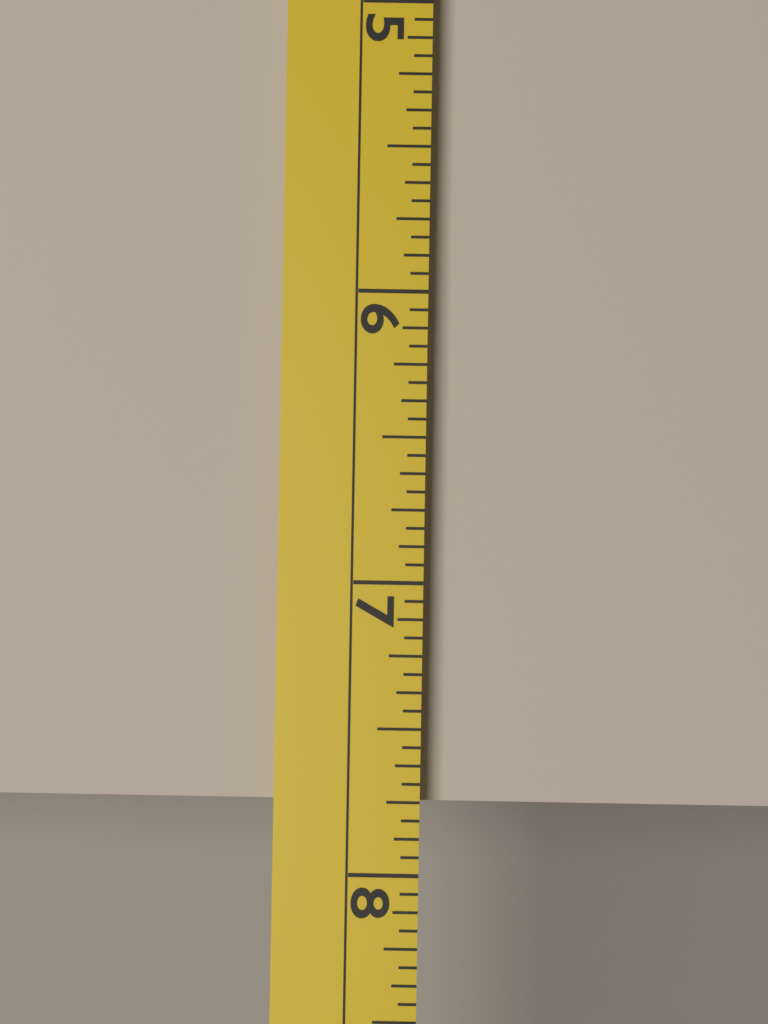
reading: 7.7500 (no unit)
